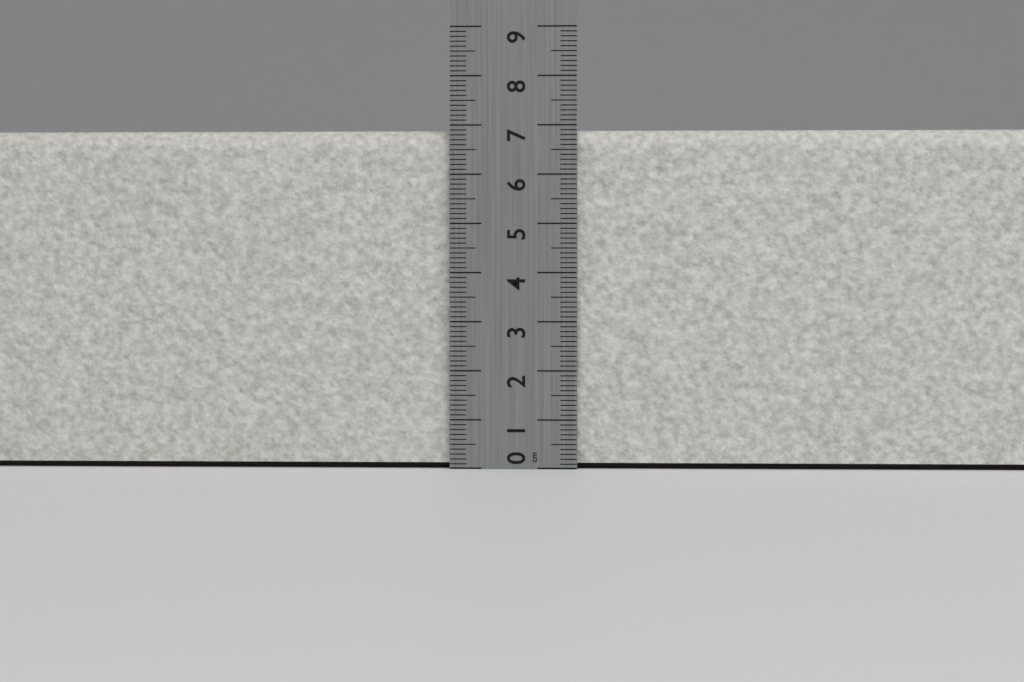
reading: 6.9 cm
